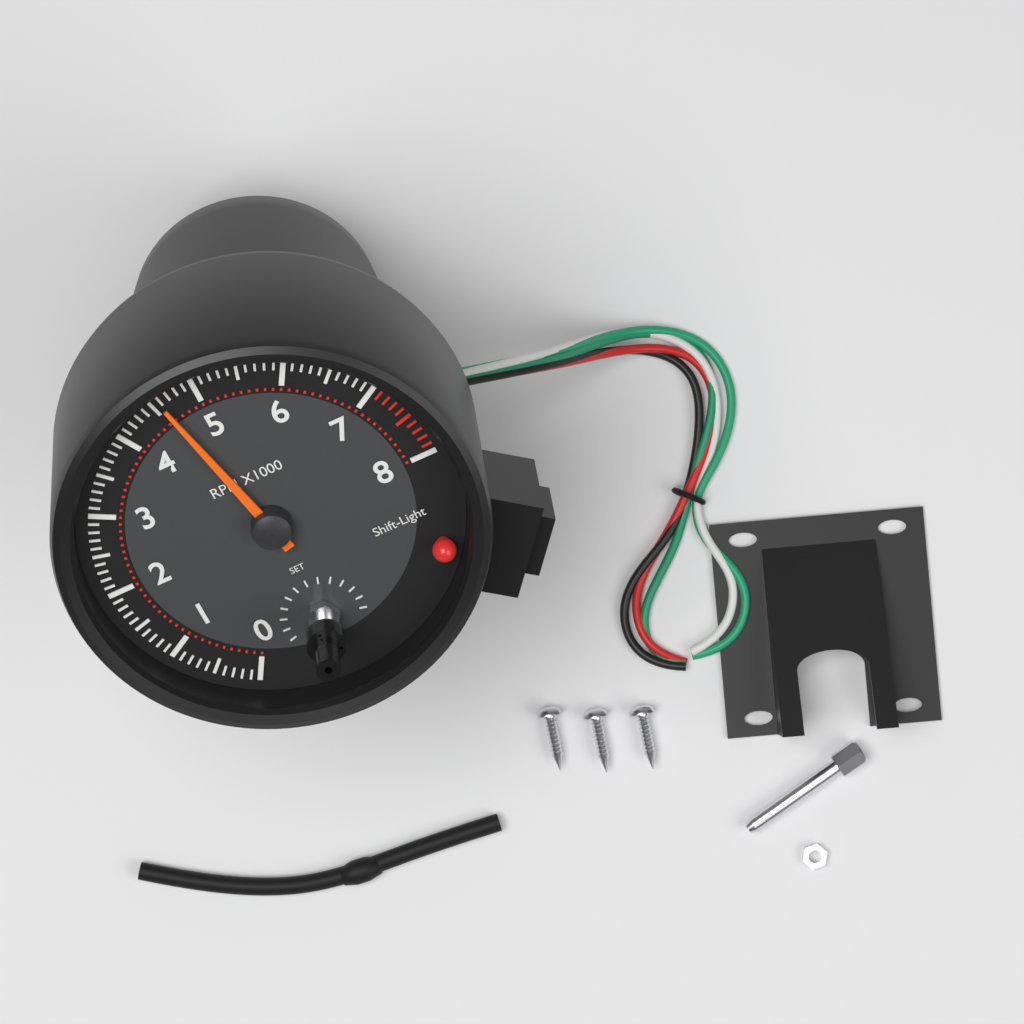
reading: 4600 RPM
